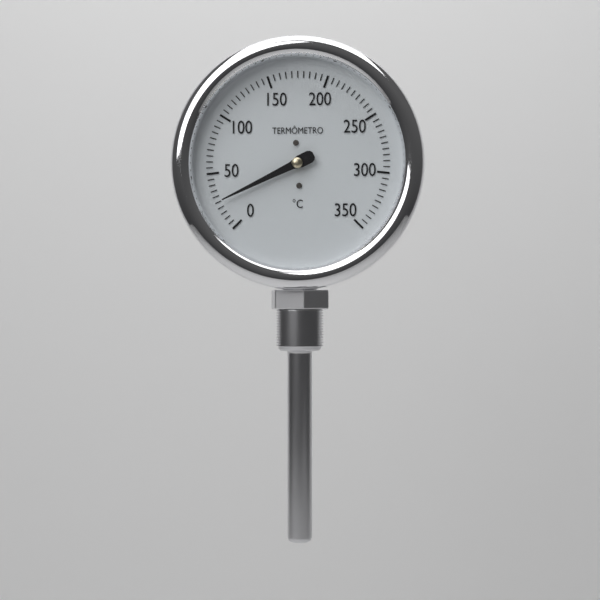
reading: 25 °C
